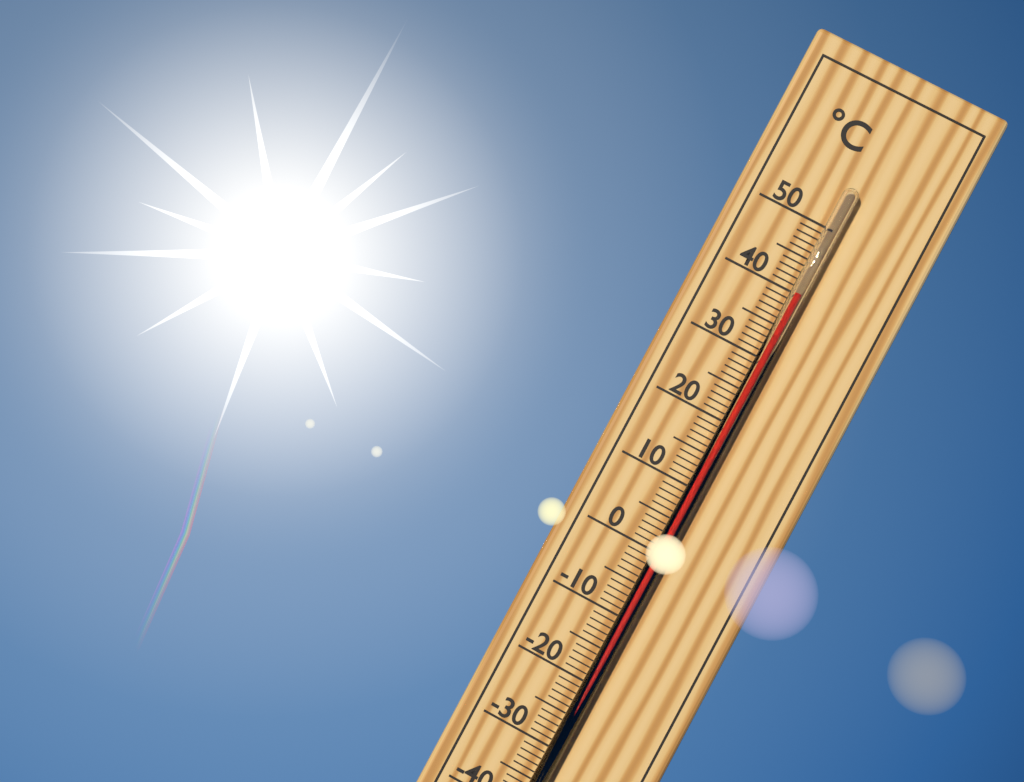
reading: 40 °C
